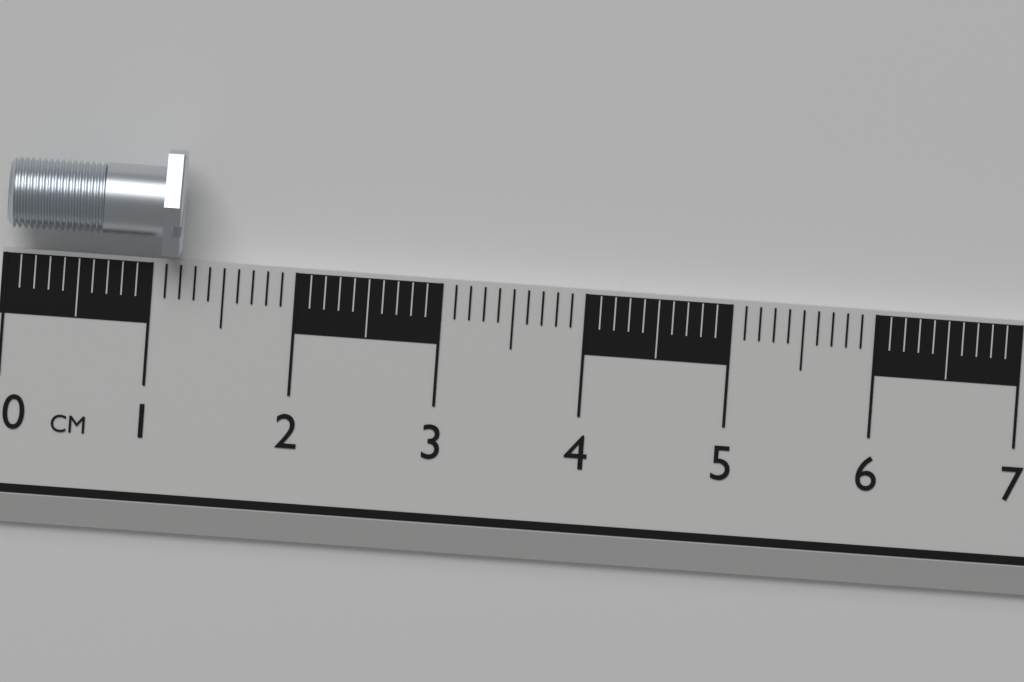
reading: 1.2 cm
